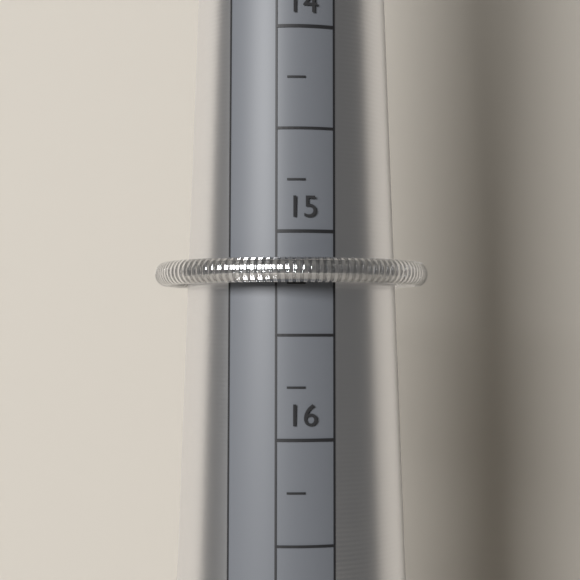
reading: 15.25 mm
